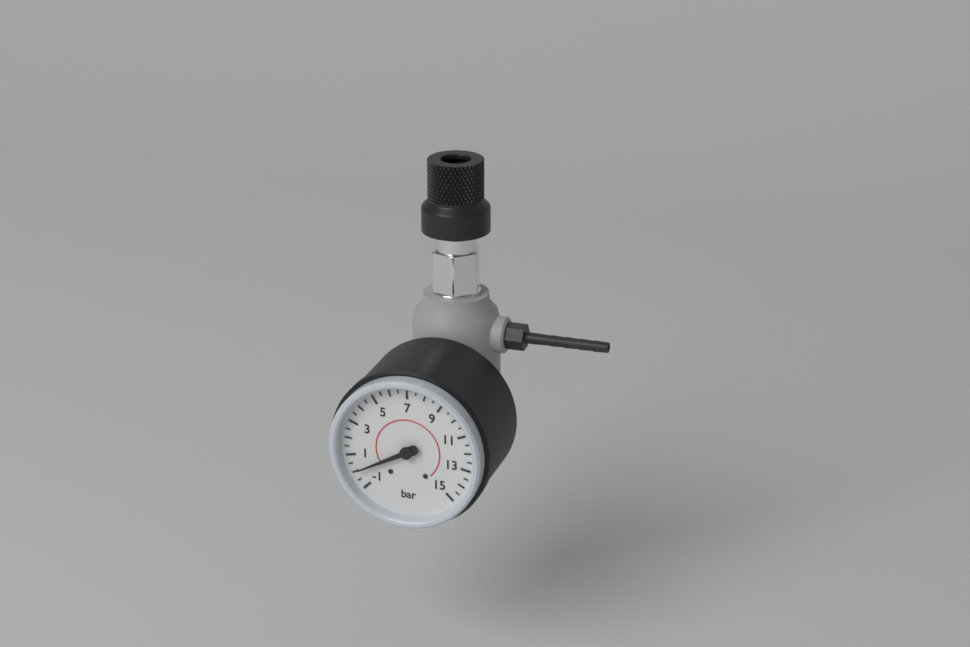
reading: 0.0 bar
